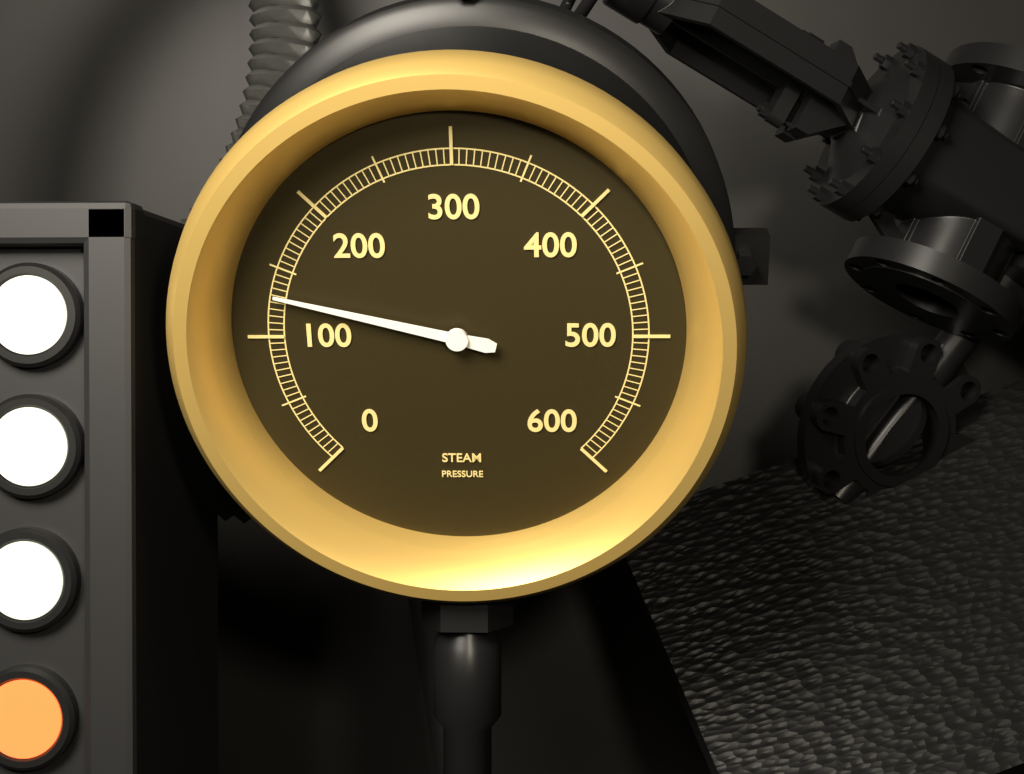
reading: 130 (no unit)
